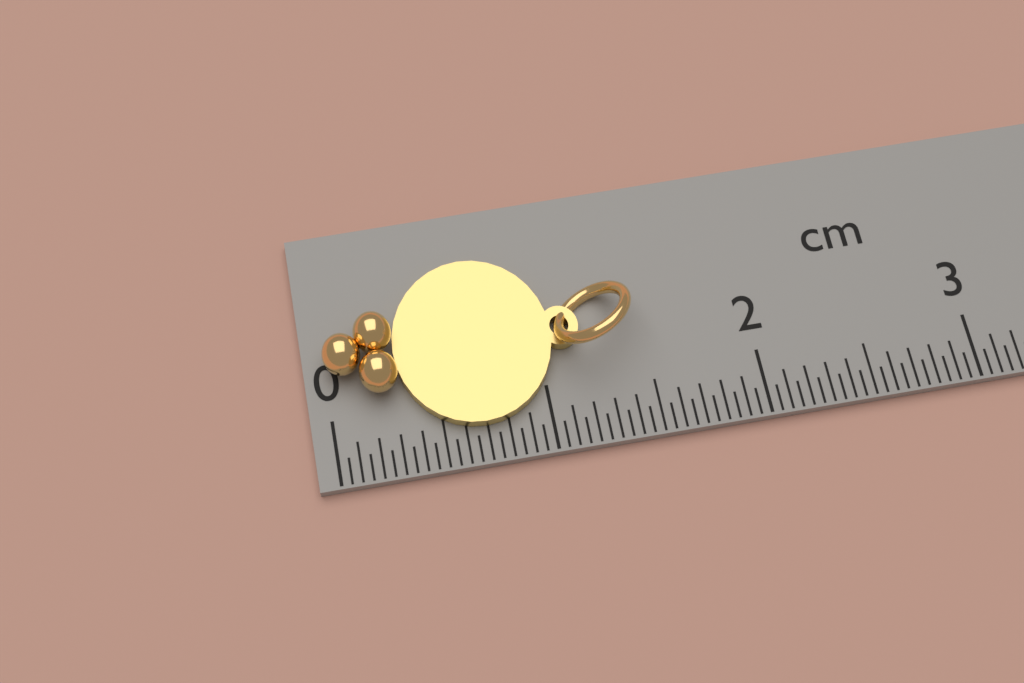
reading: 1.45 cm
